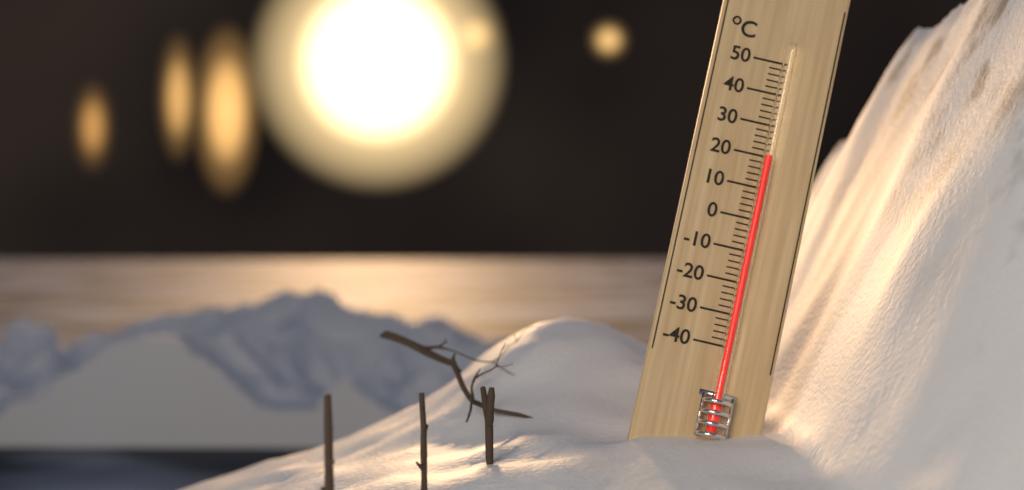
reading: 20 °C
